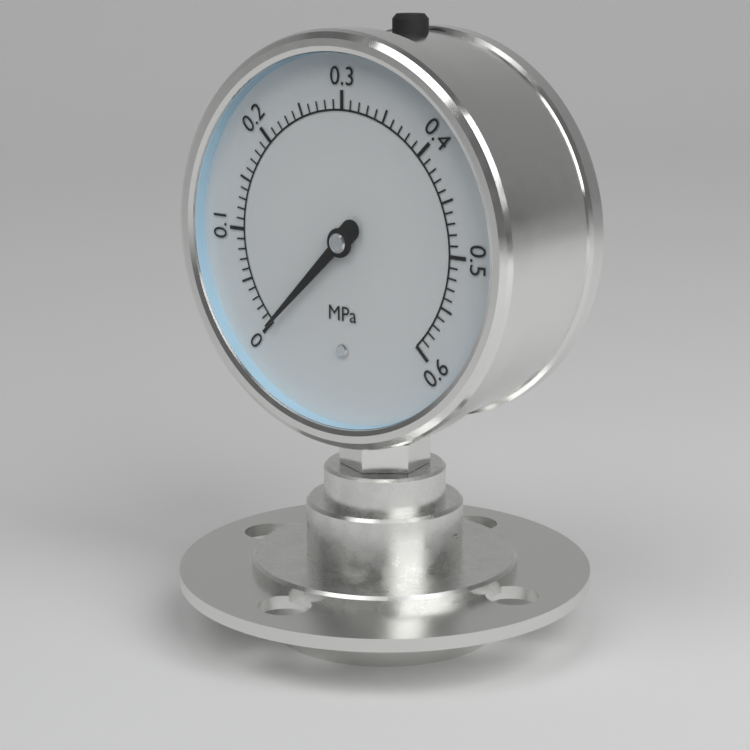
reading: 0.00 MPa
